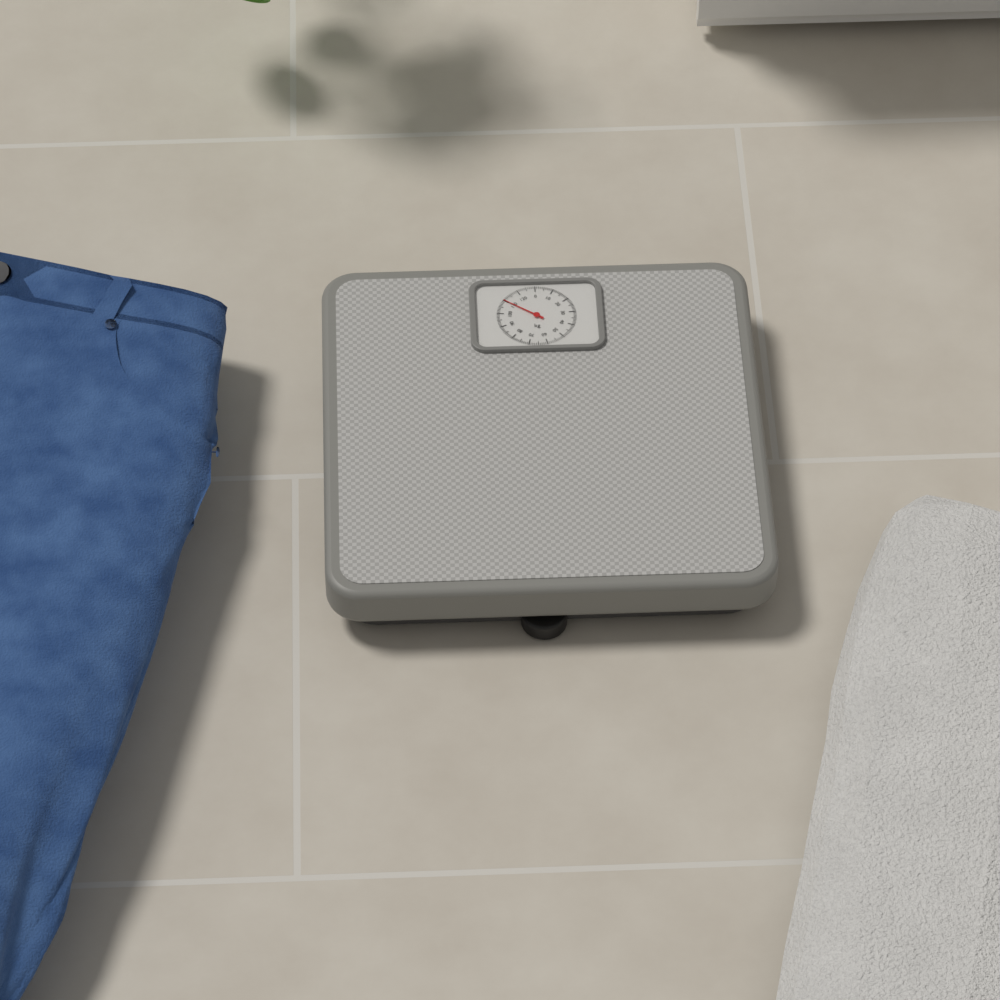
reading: 110 kg
